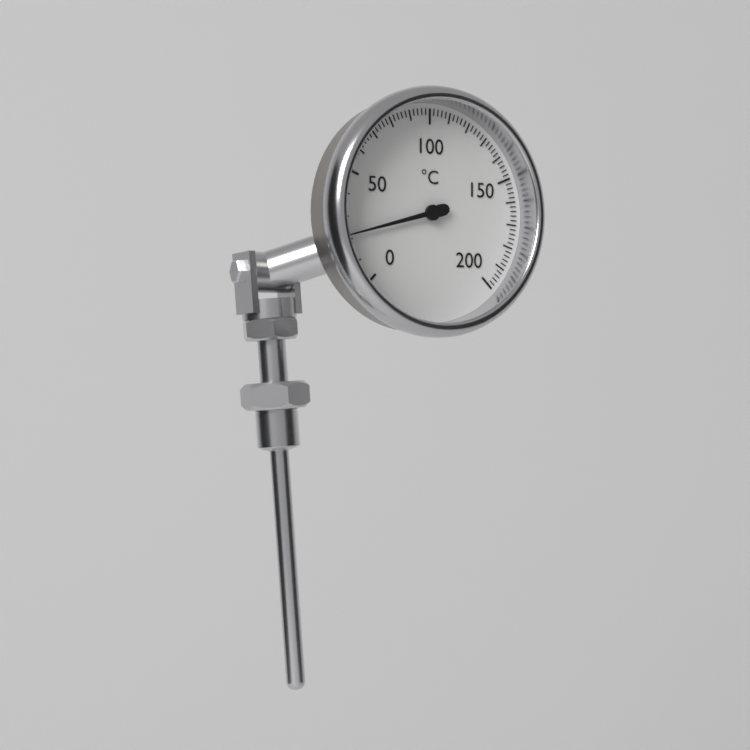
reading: 22 °C
